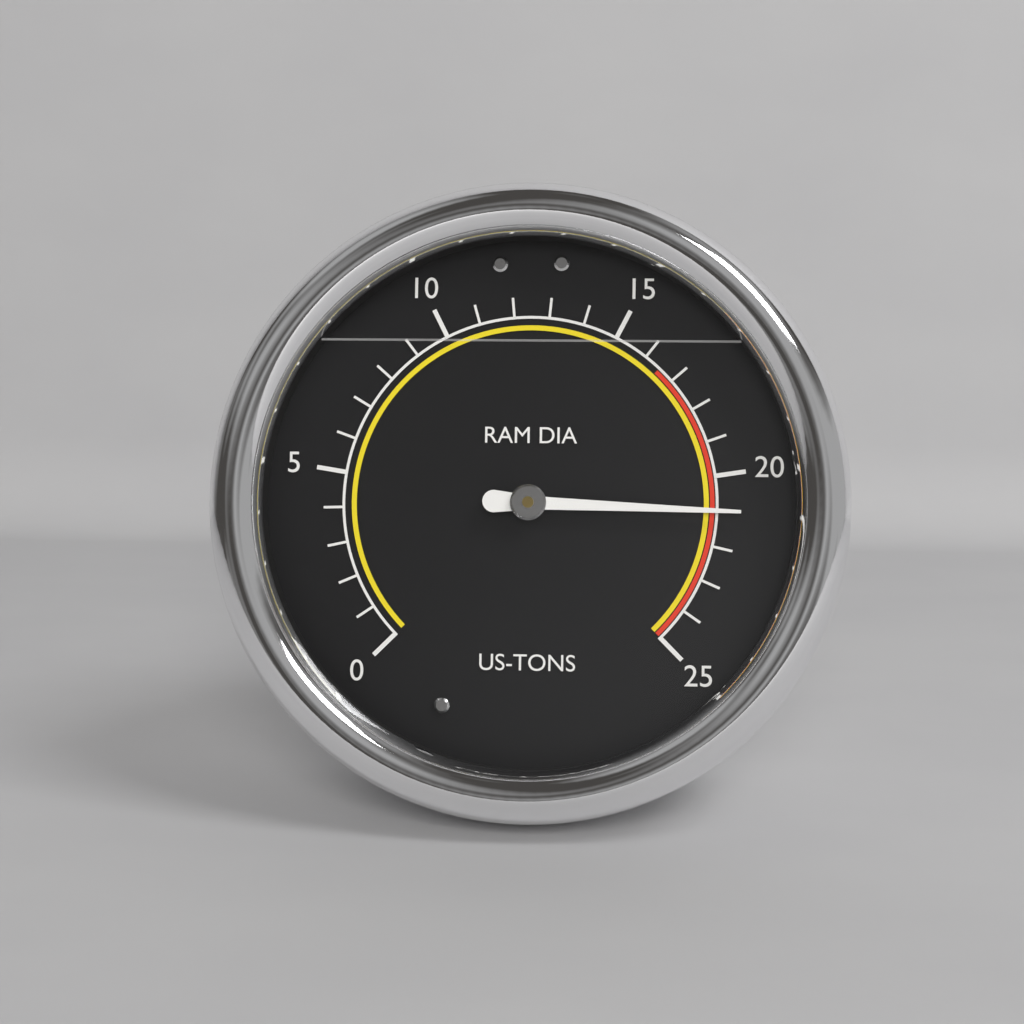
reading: 21 US-TONS
